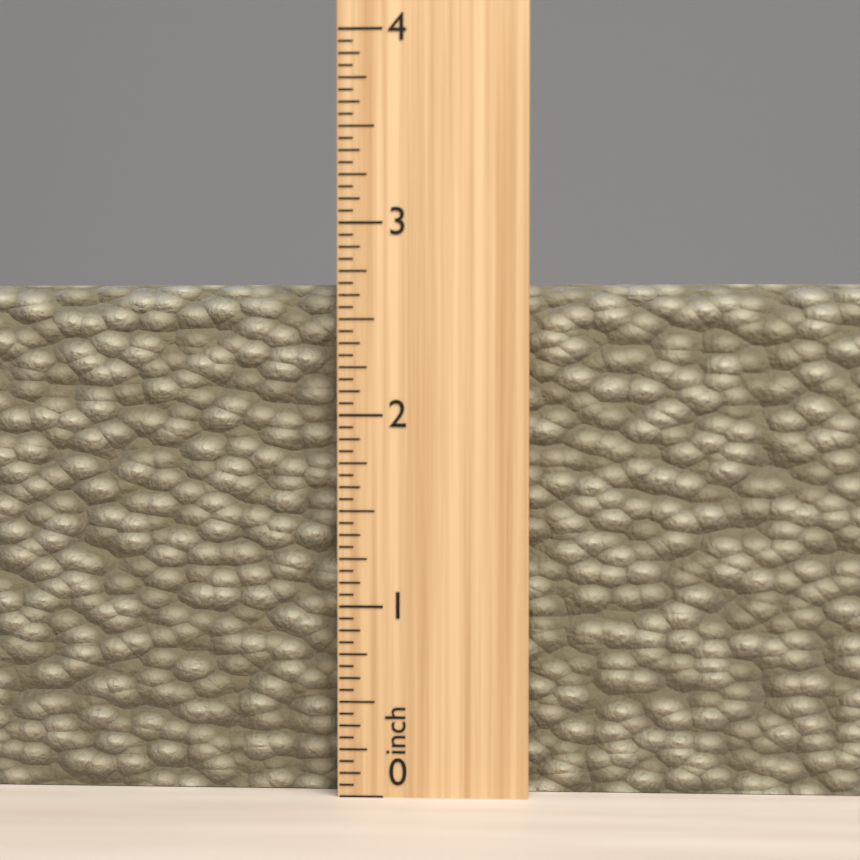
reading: 2.6875 inch
